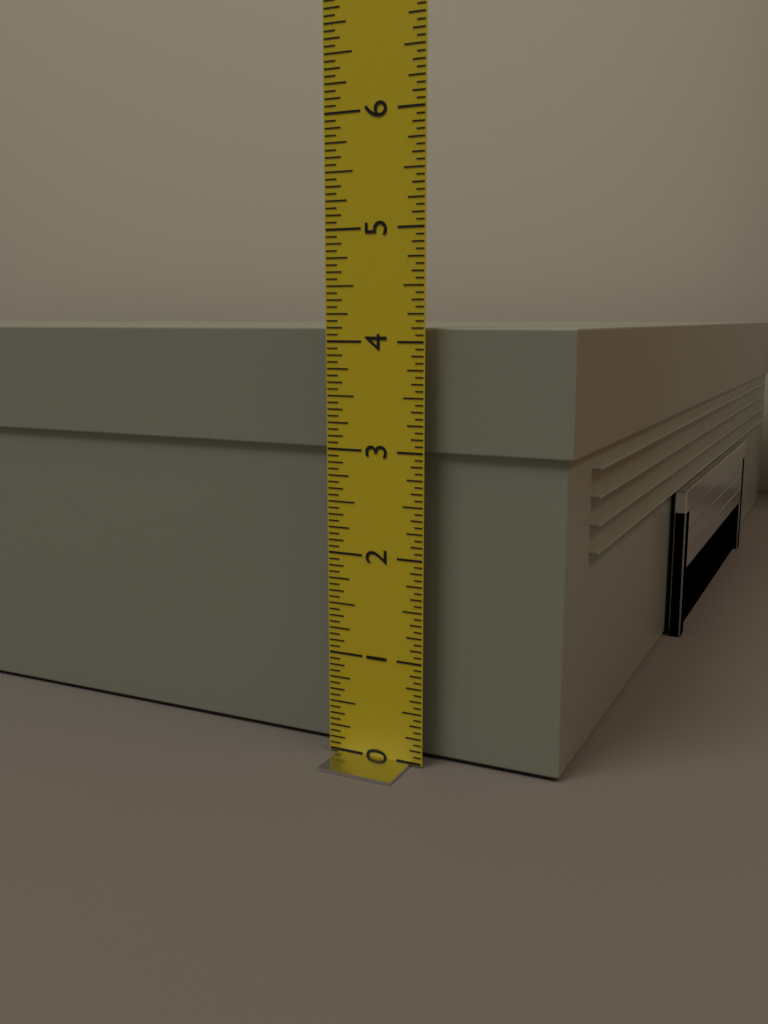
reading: 4.1250 in
